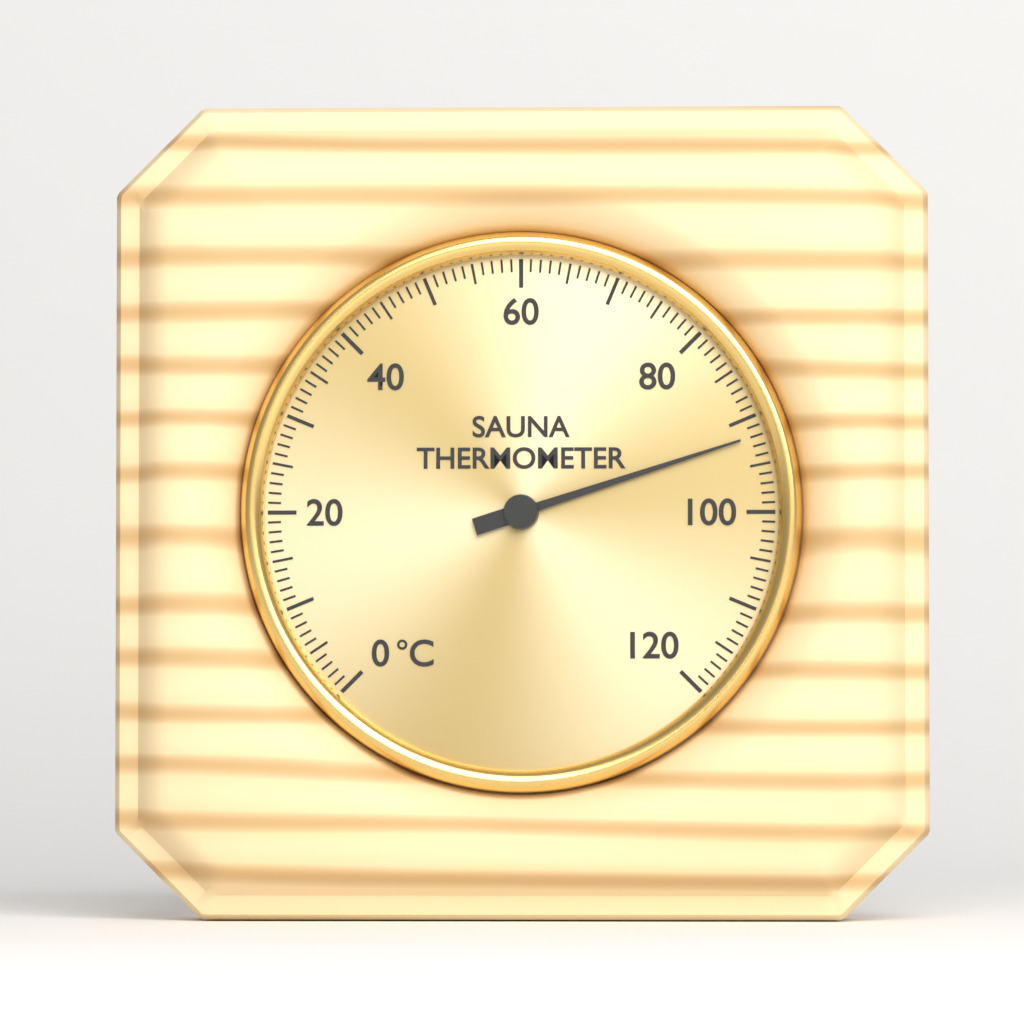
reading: 92 °C
